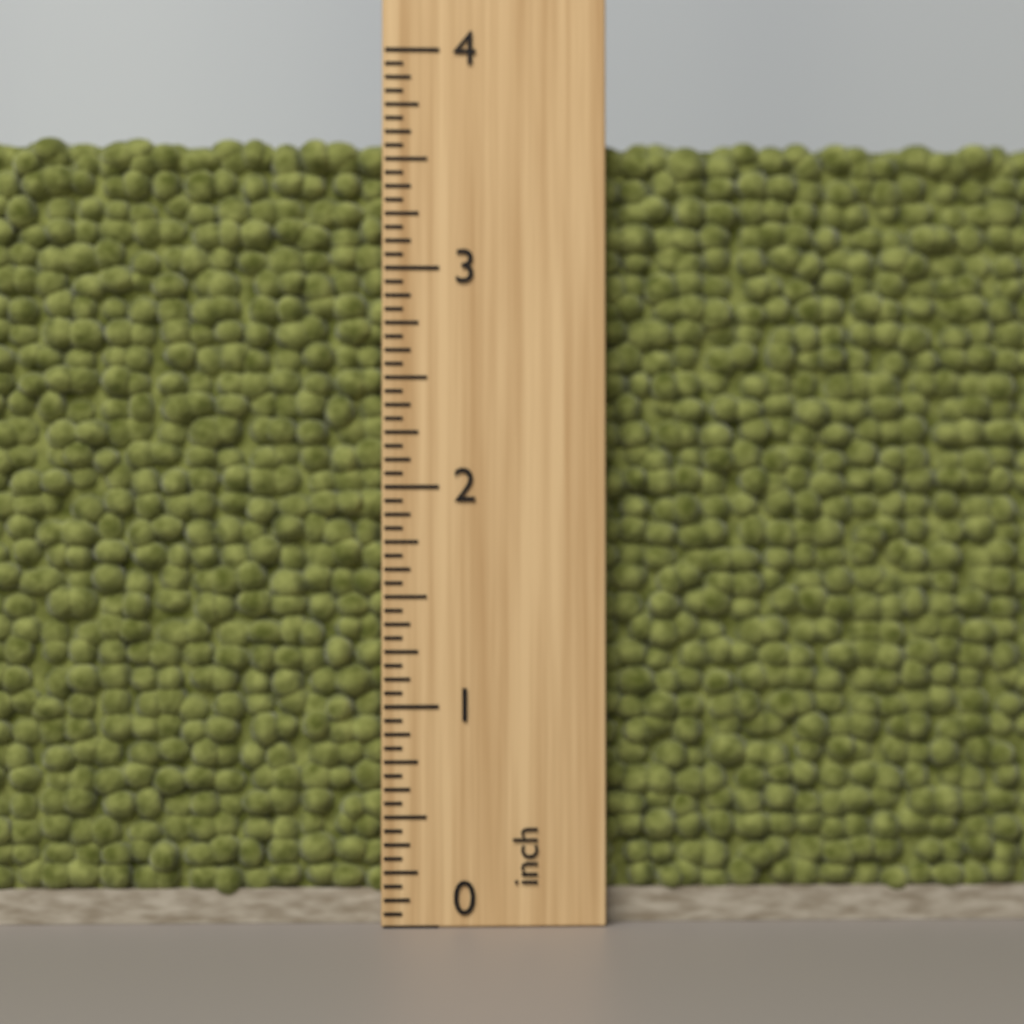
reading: 3.6250 inch
